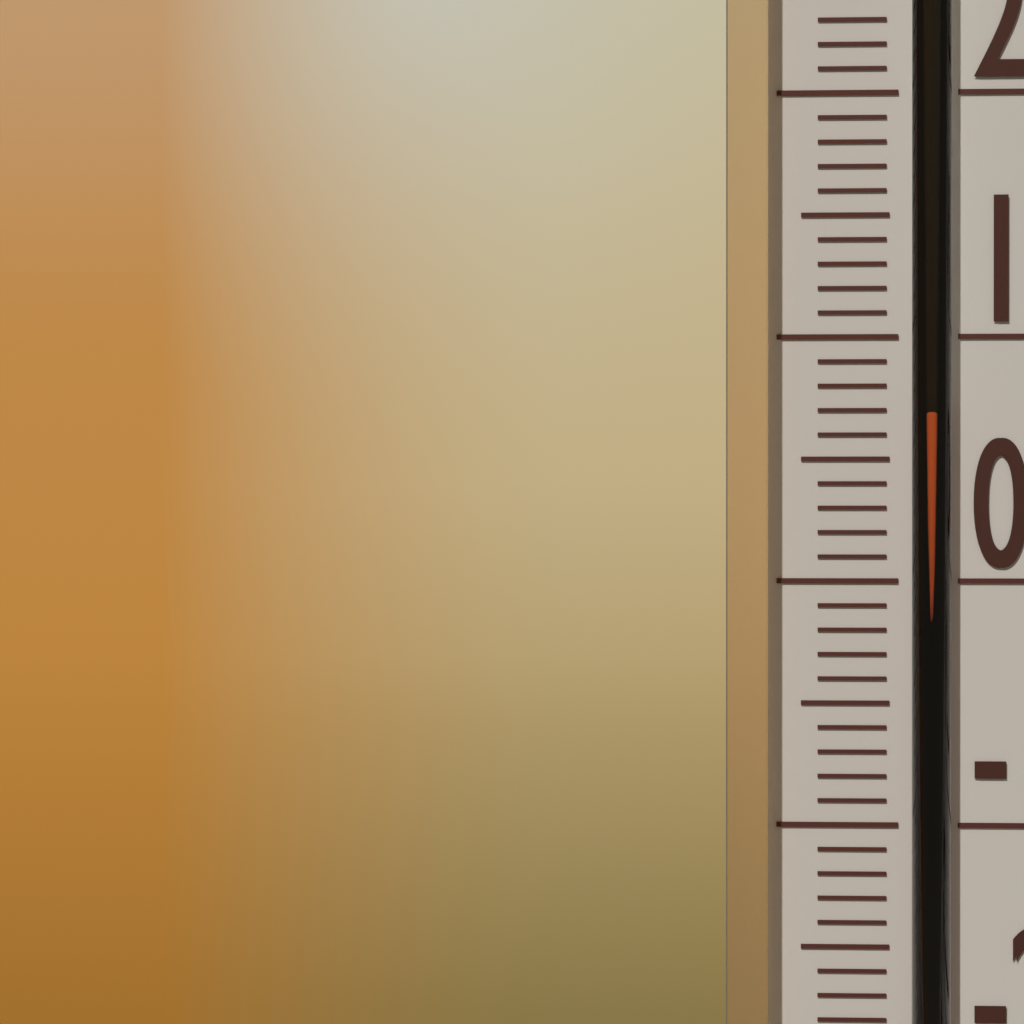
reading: 7 °C
